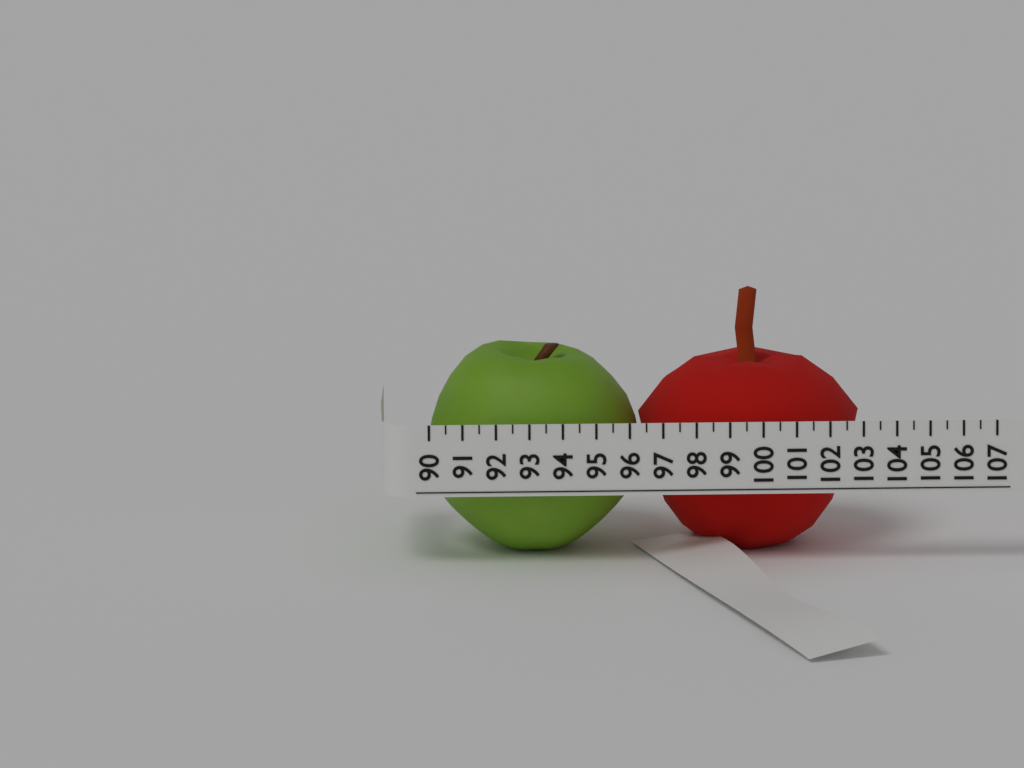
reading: 103.0 (no unit)
